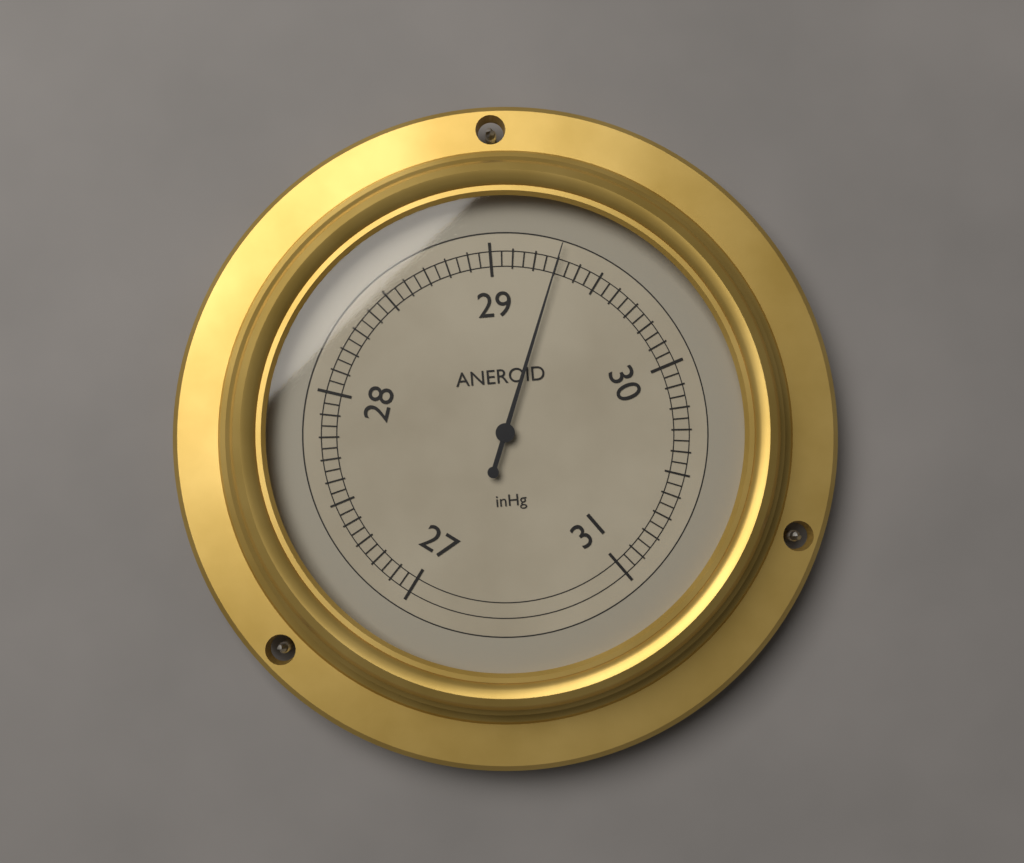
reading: 29.30 inHg
